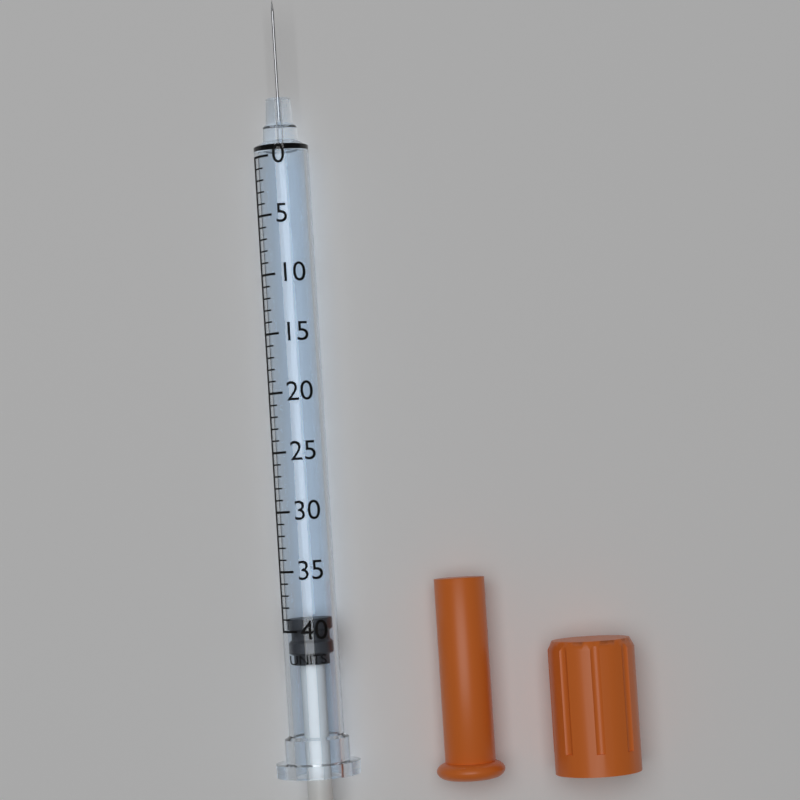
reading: 39 units
